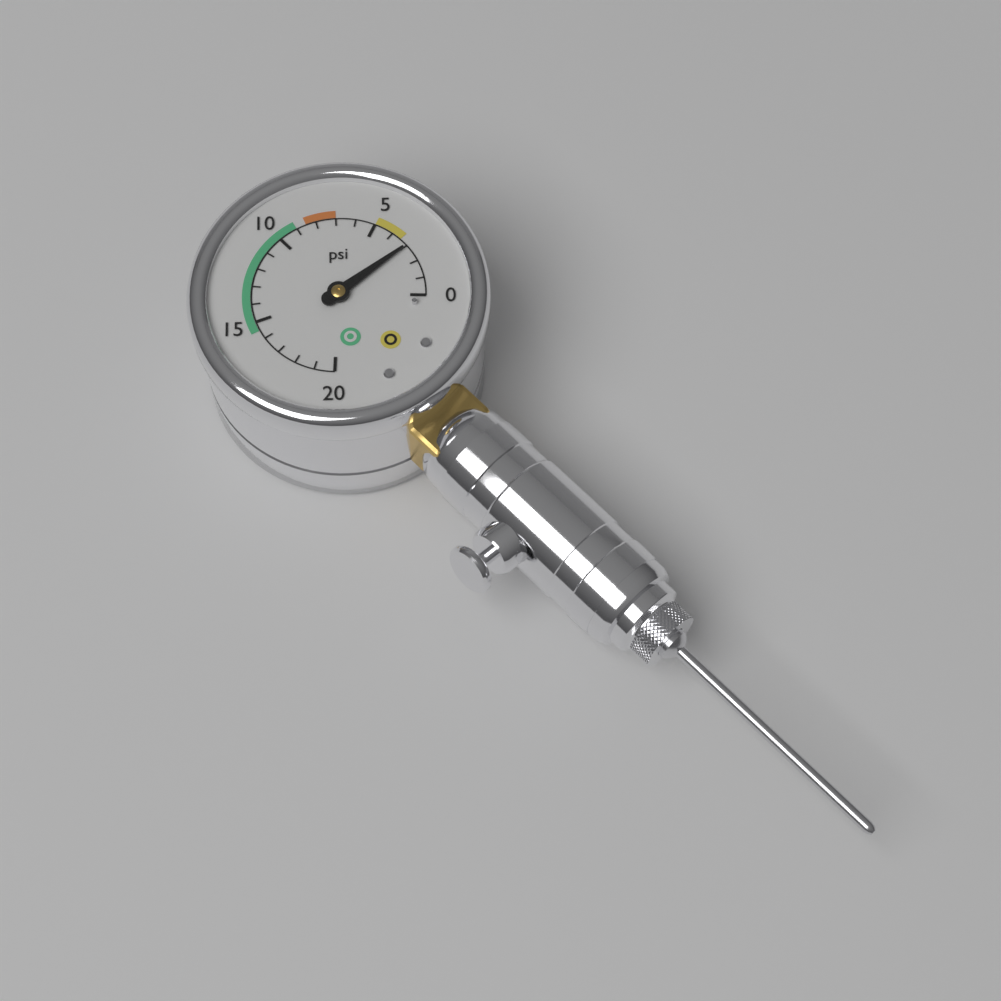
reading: 3 psi
